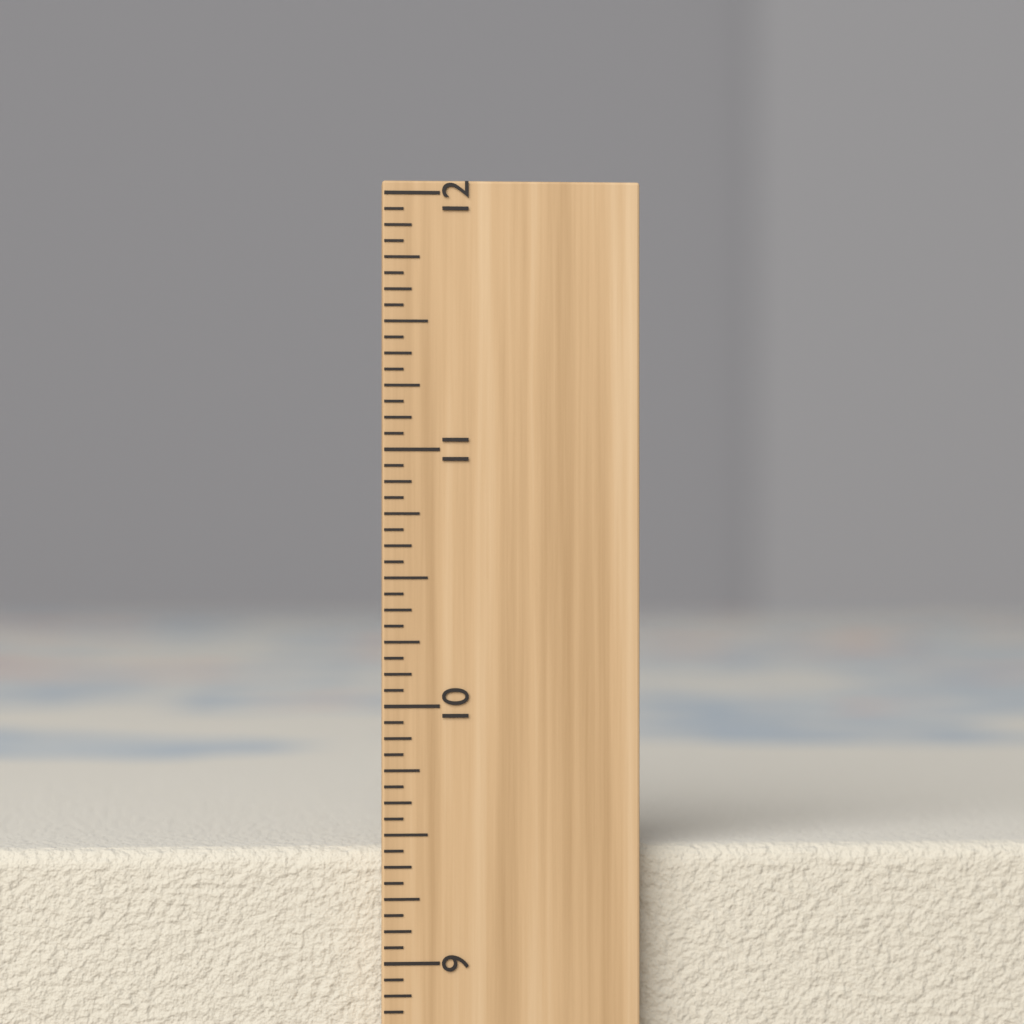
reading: 9.4375 inch
